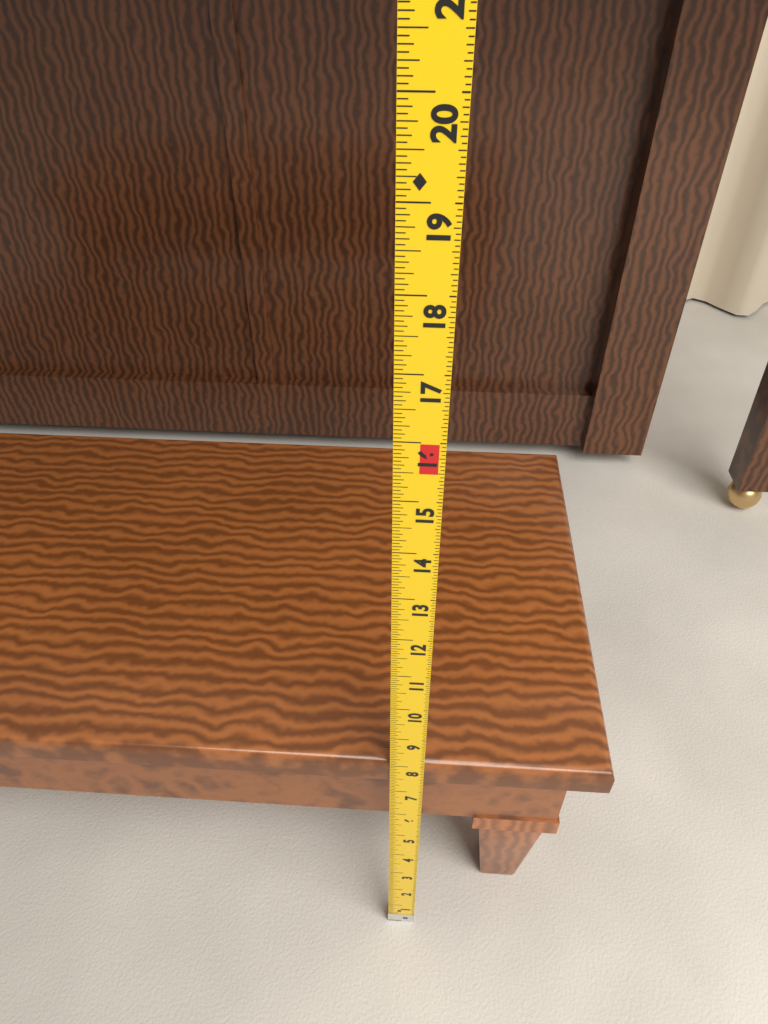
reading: 8.0625 in
